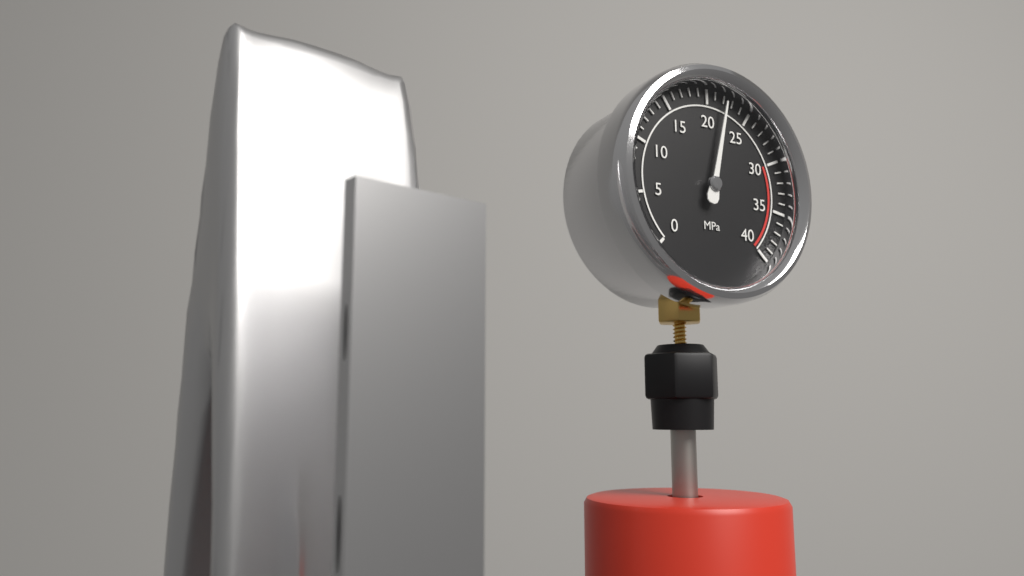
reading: 22 MPa
